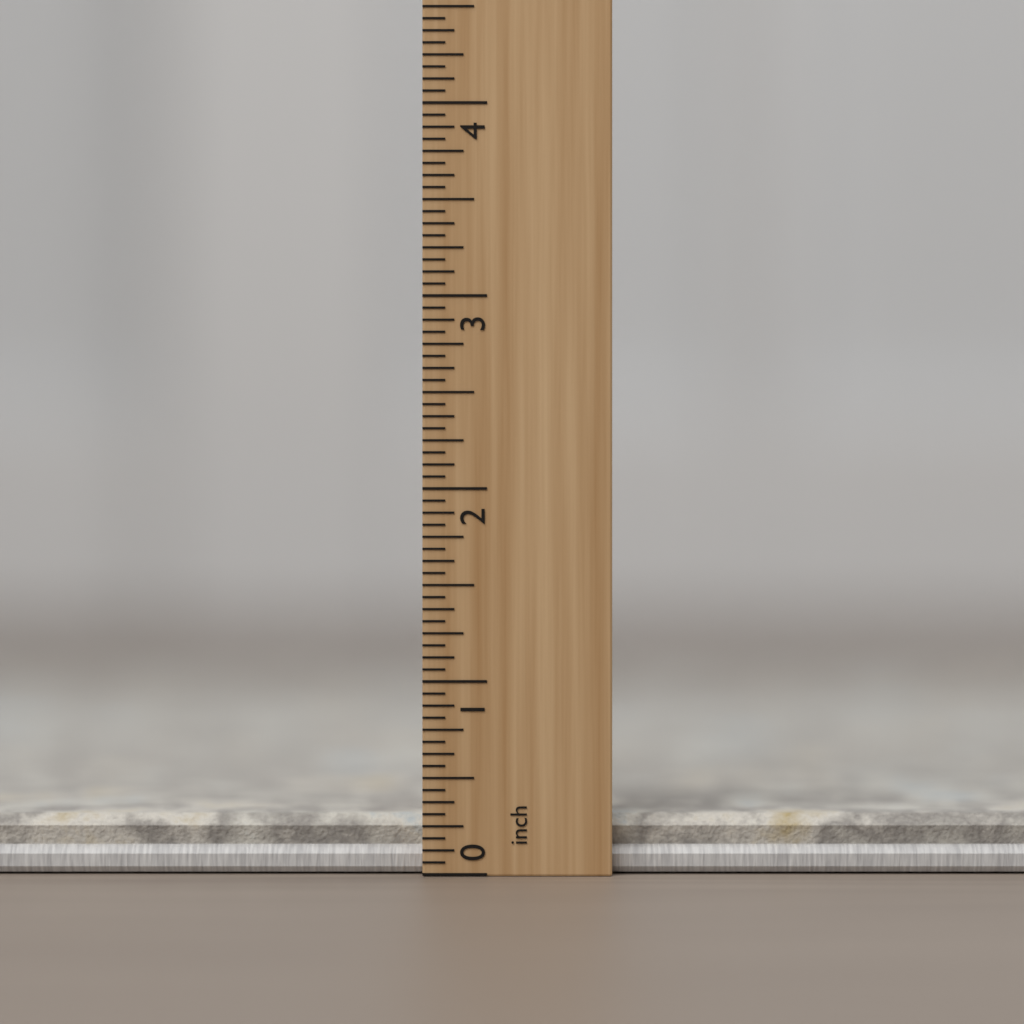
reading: 0.3000 inch
